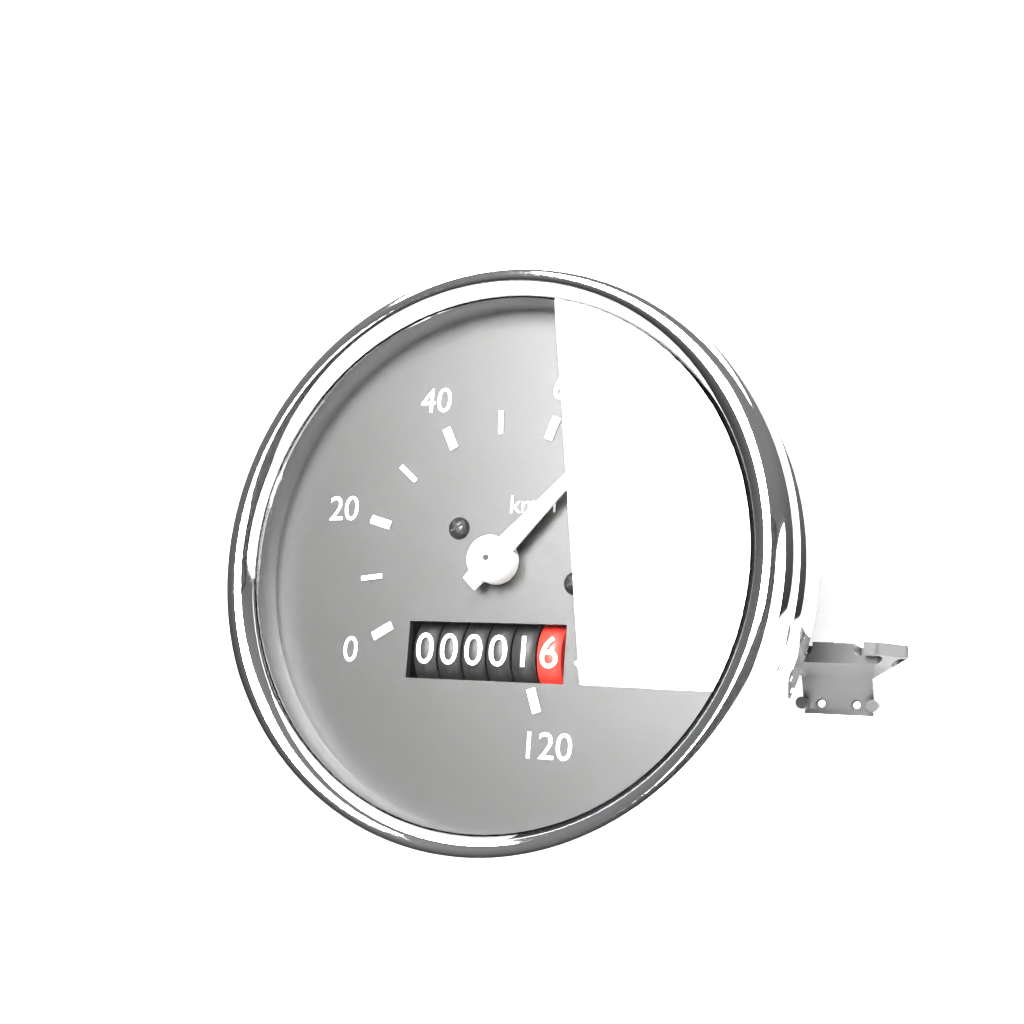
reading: 70 km/h
